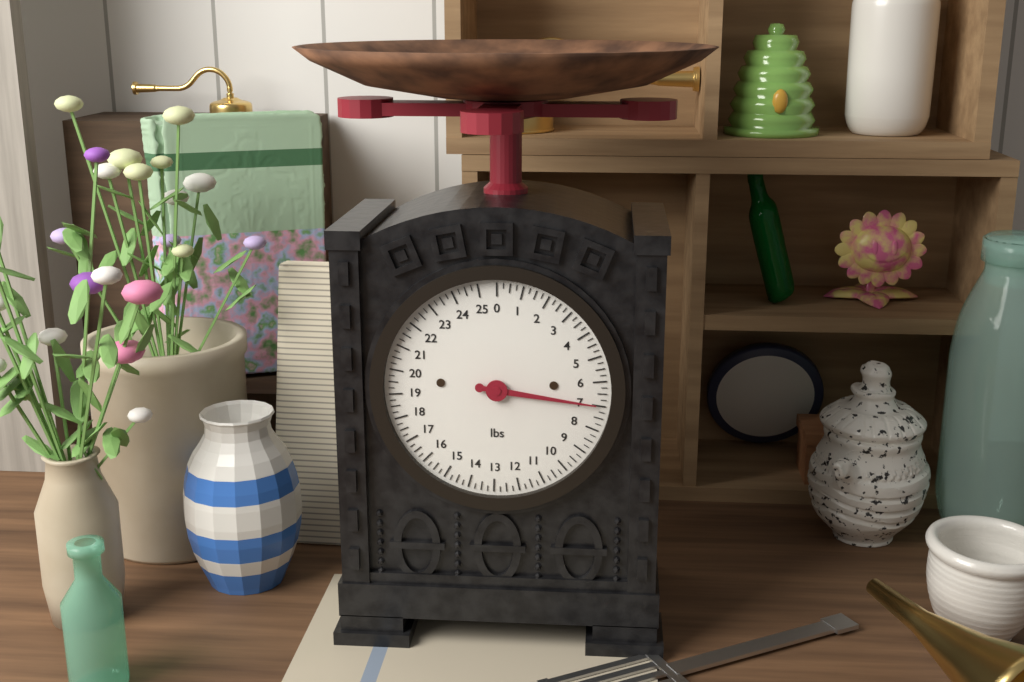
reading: 7.00 lbs
